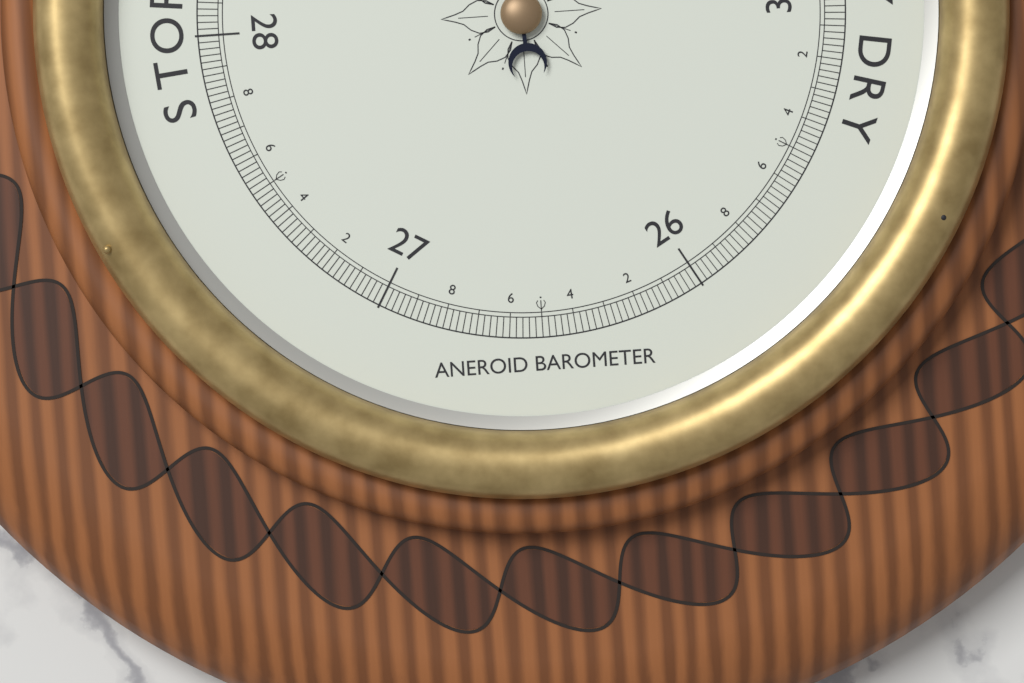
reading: 29.44 inHg
